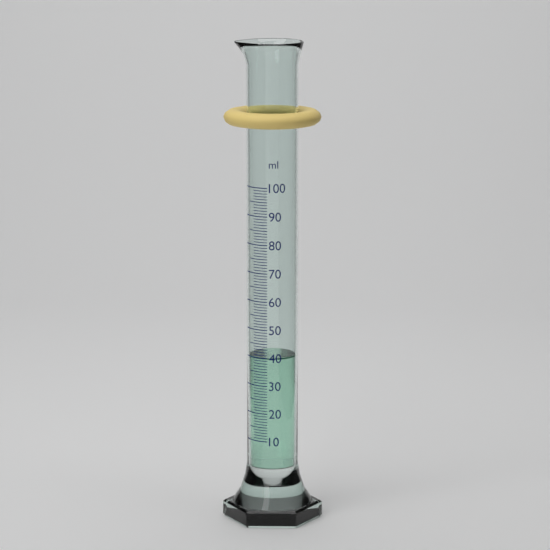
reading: 40 ml
